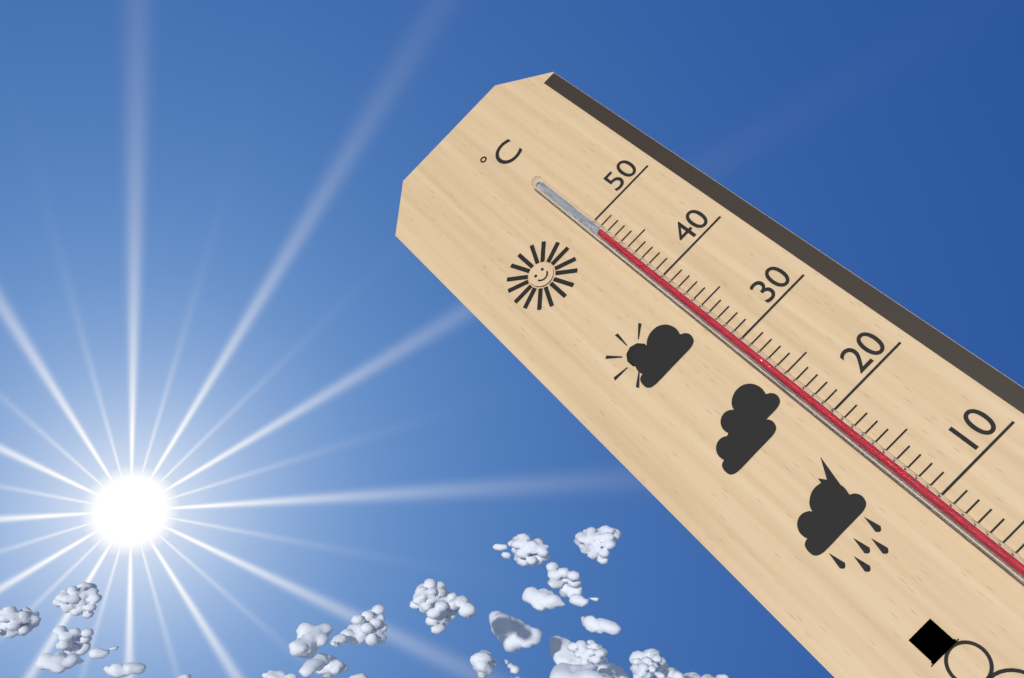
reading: 48 °C
